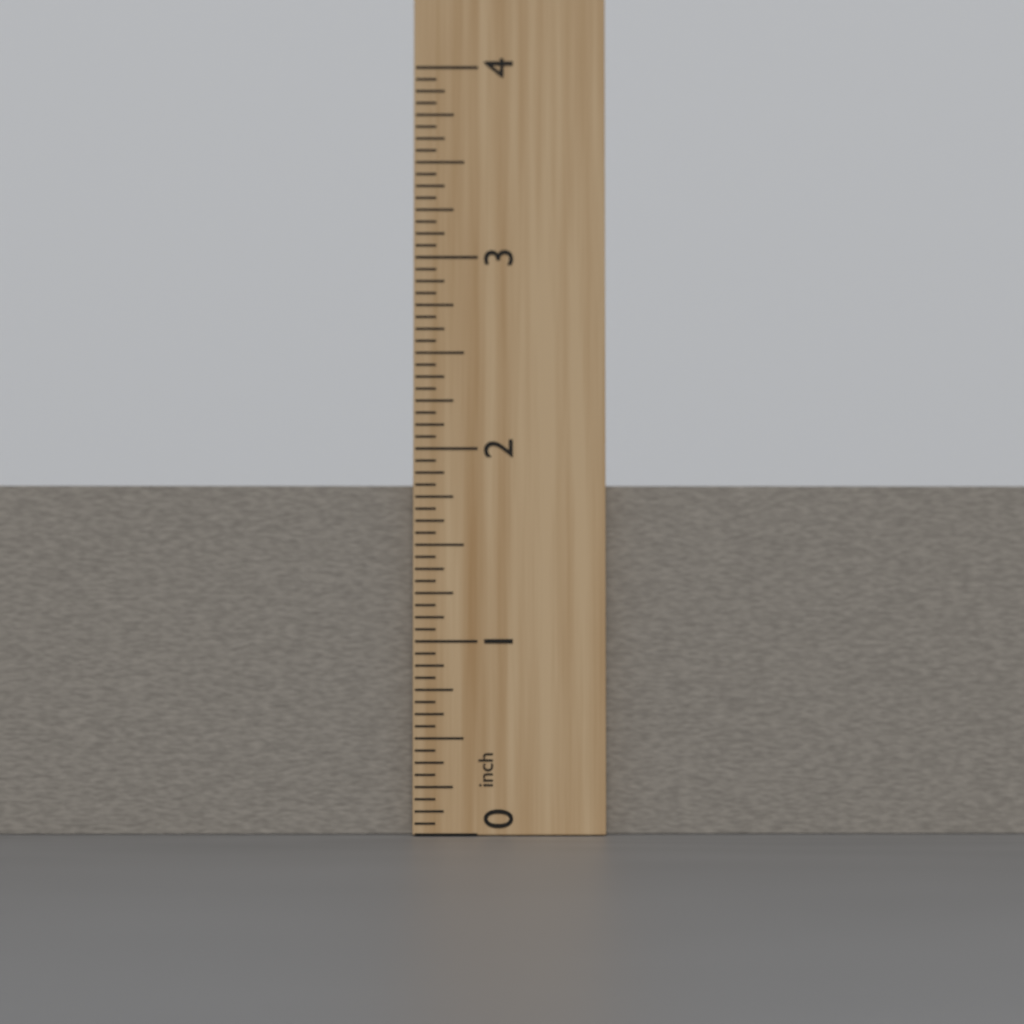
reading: 1.8125 inch
